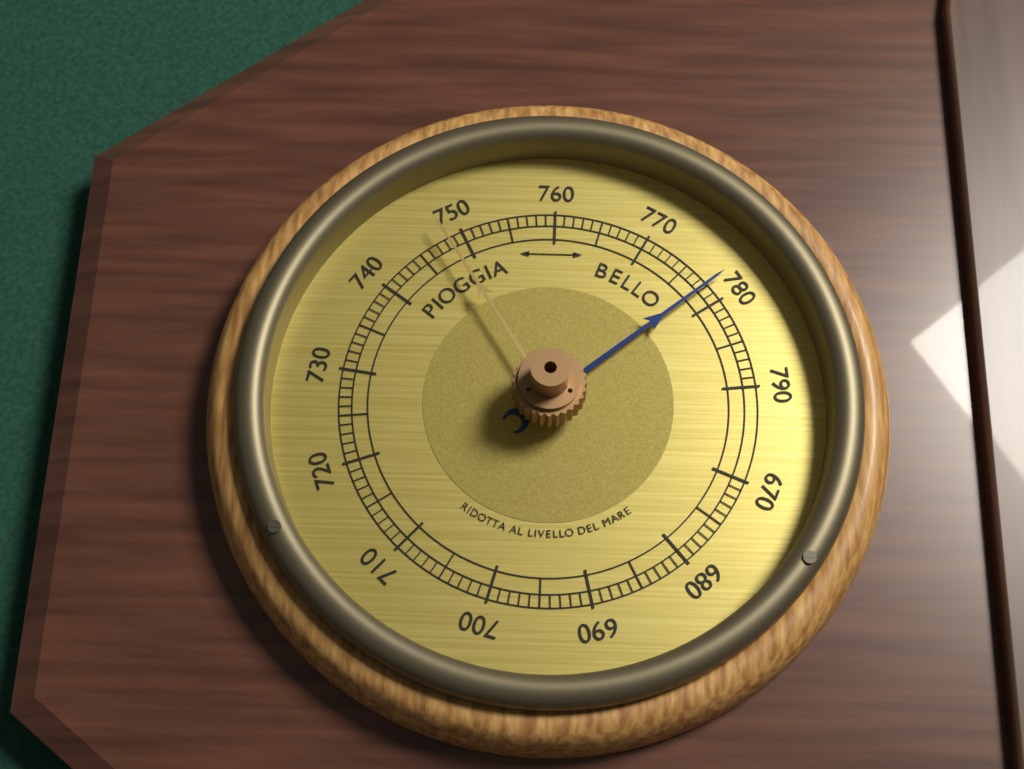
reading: 778 (no unit)
